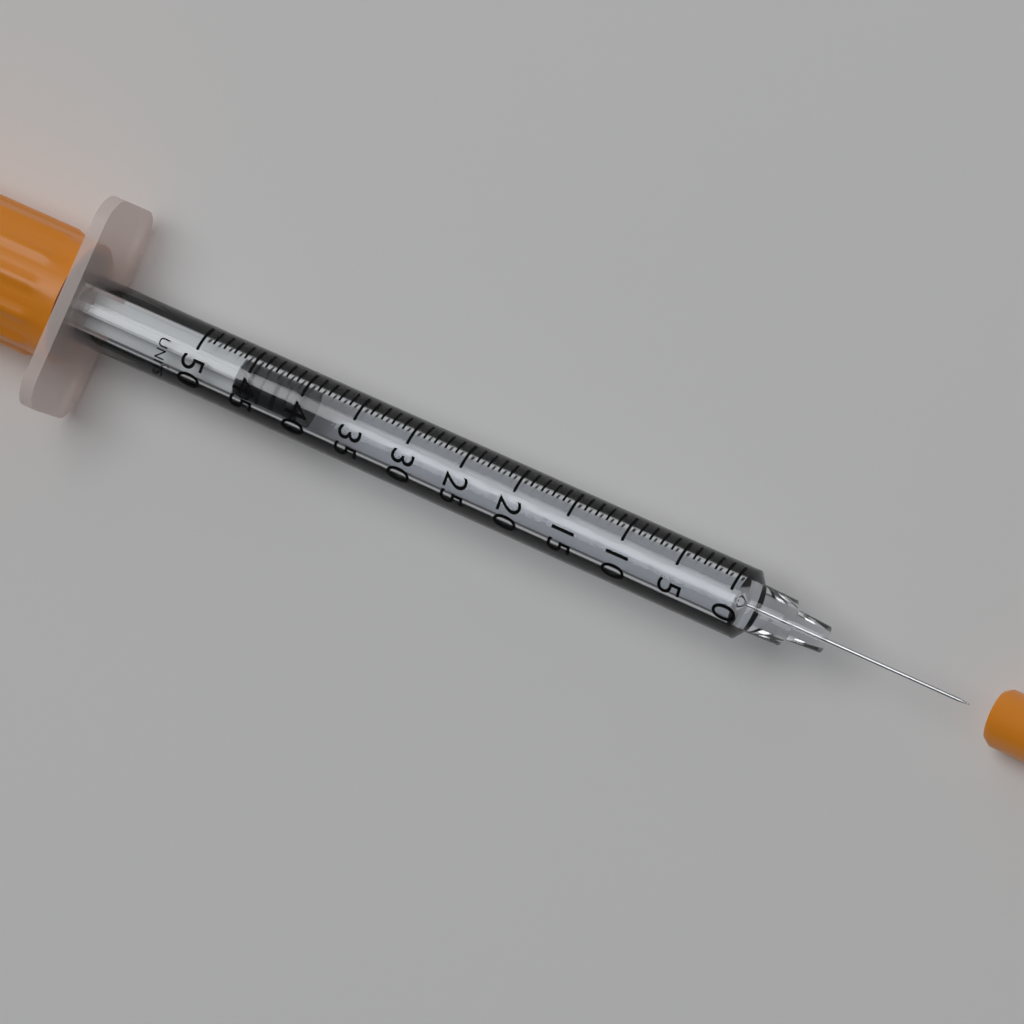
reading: 40 UNITS
